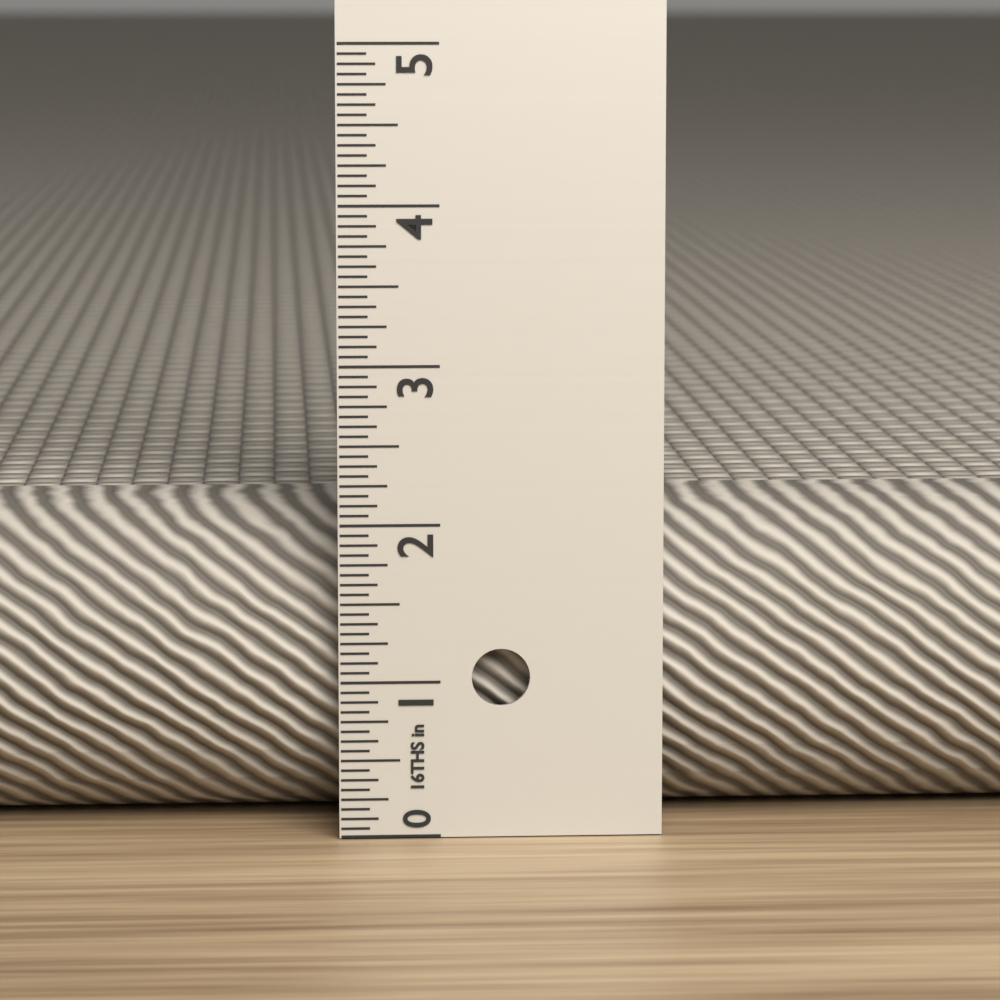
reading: 2.0625 in
